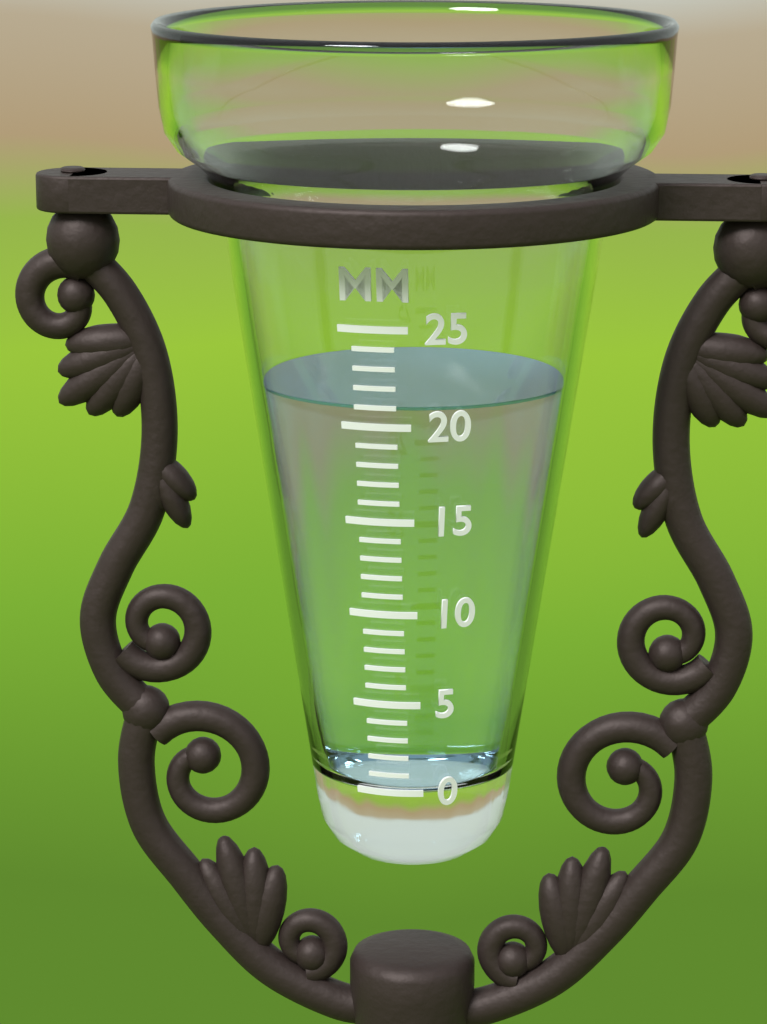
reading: 21 mm
